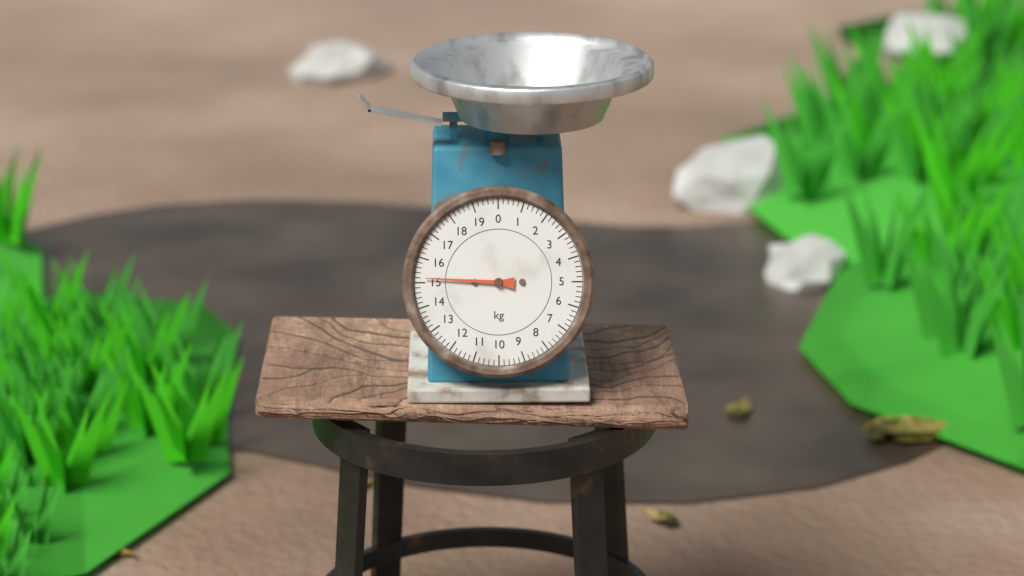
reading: 15.2 kg
